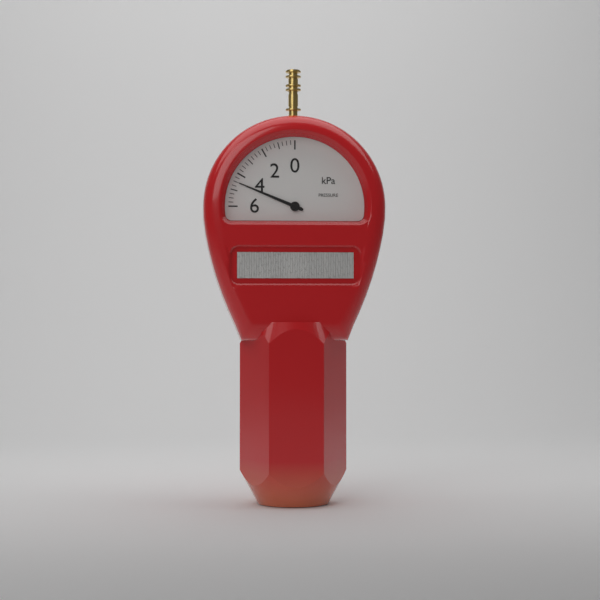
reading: 4.50 kPa
